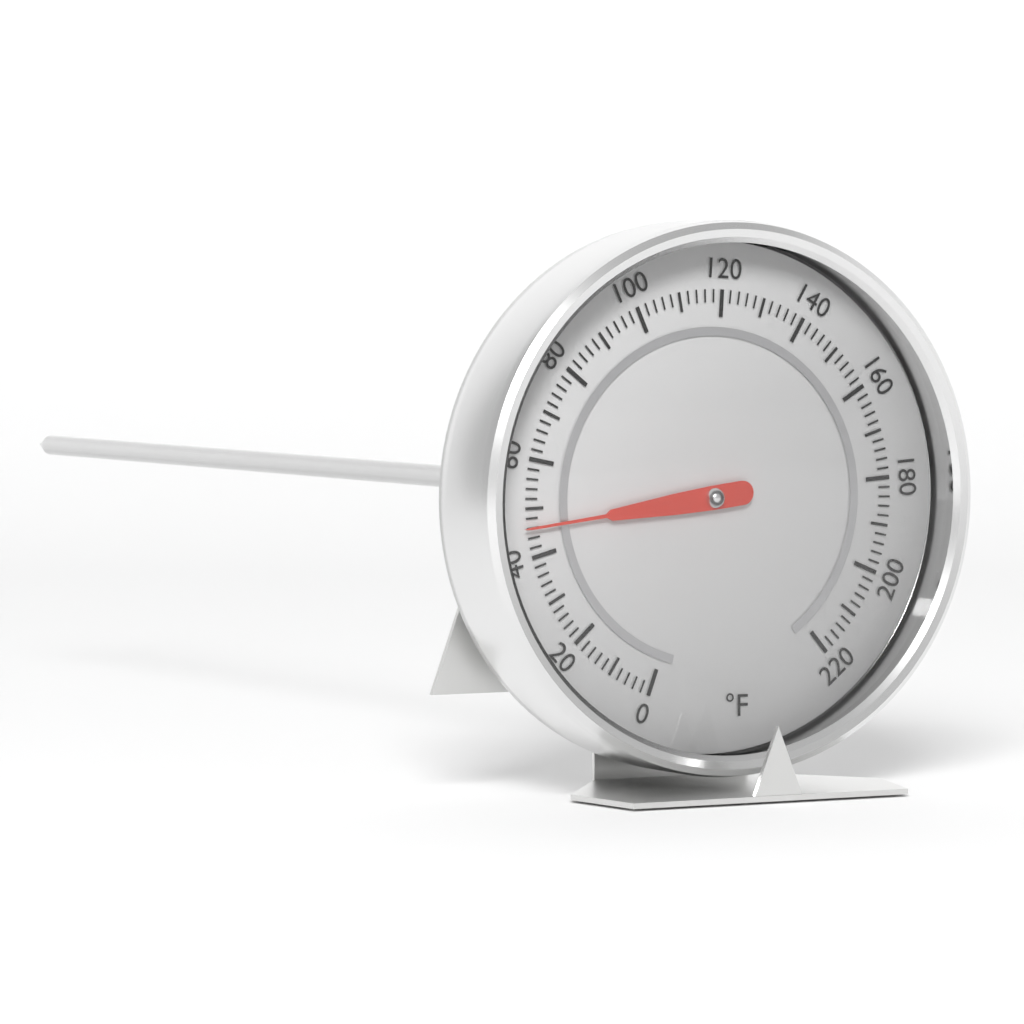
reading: 46 °F
